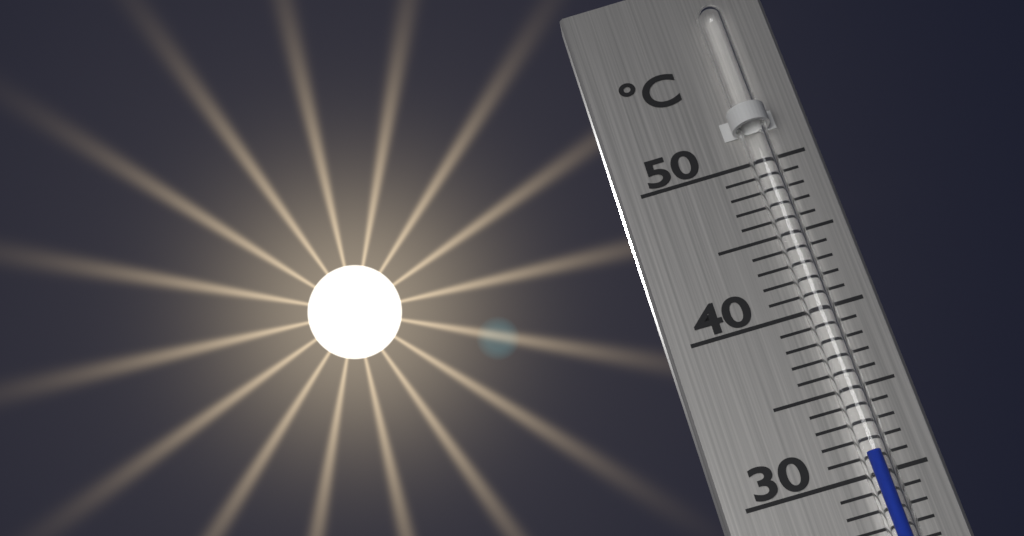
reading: 31 °C
